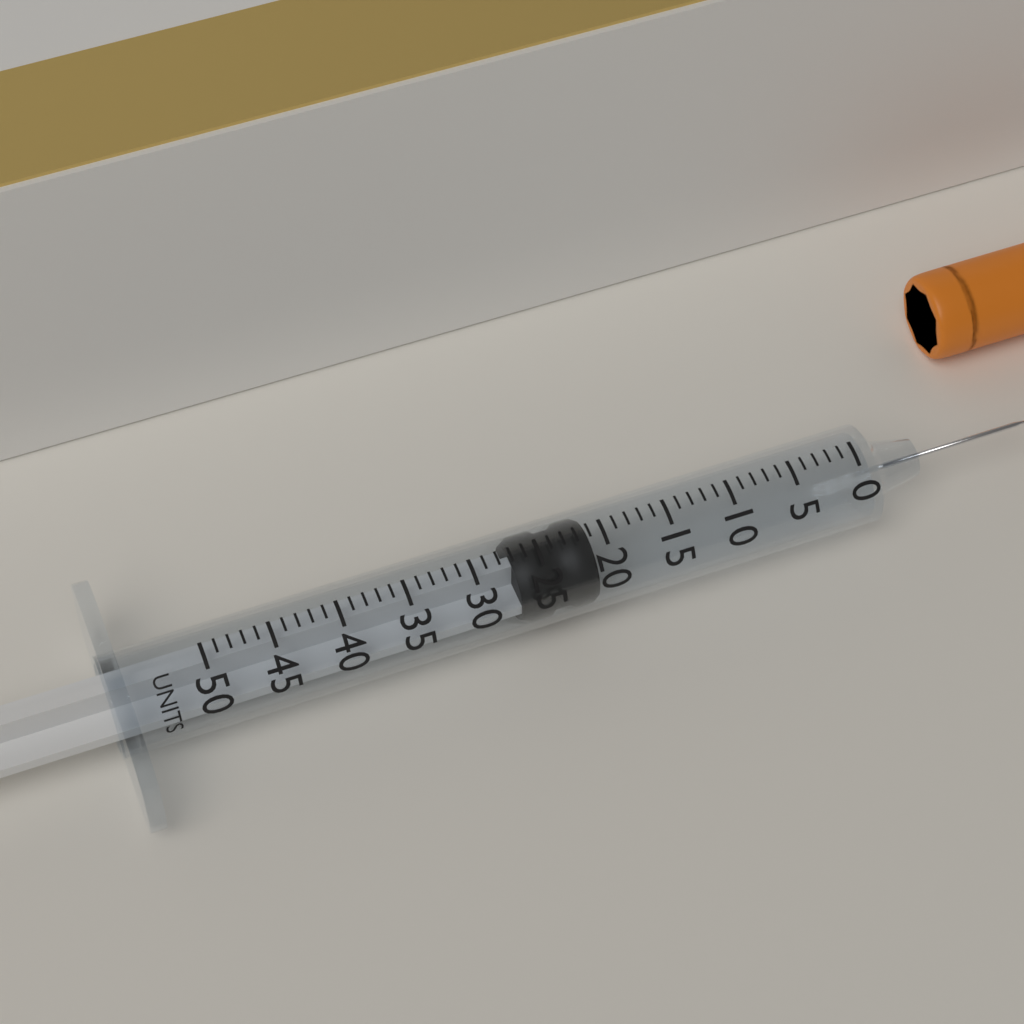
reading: 21 units
